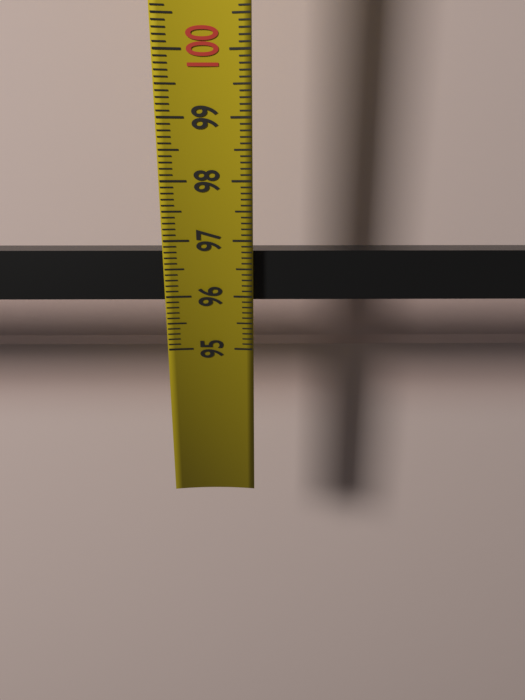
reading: 96.8 (no unit)
